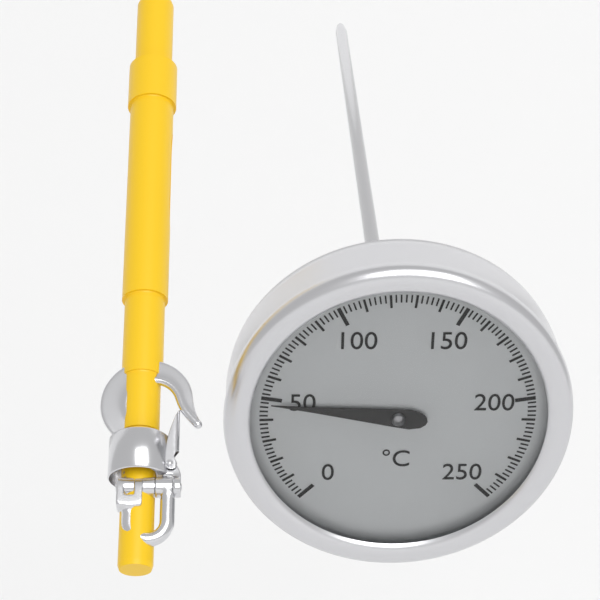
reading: 48 °C
